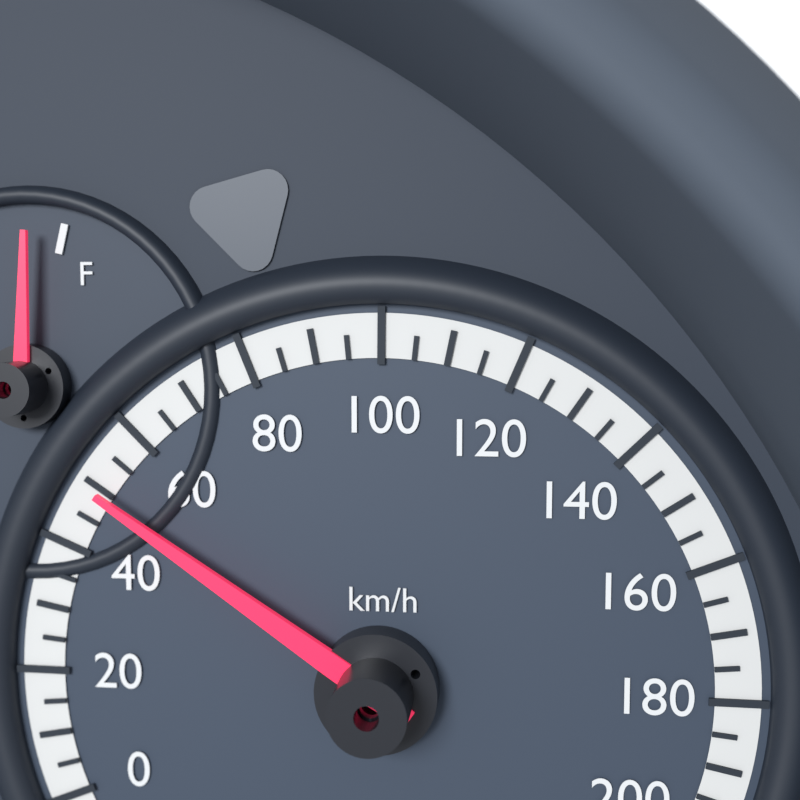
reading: 50 km/h
